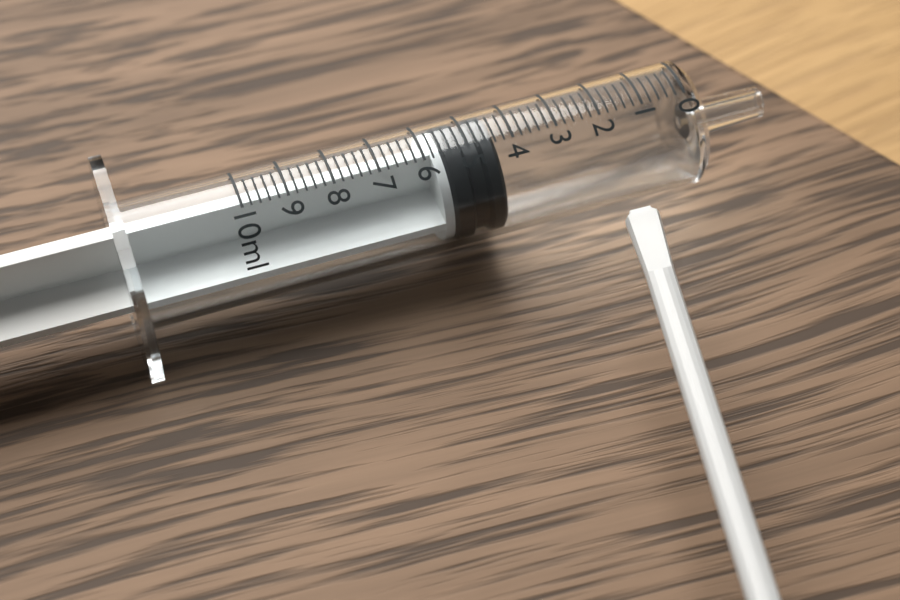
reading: 4.4 ml
